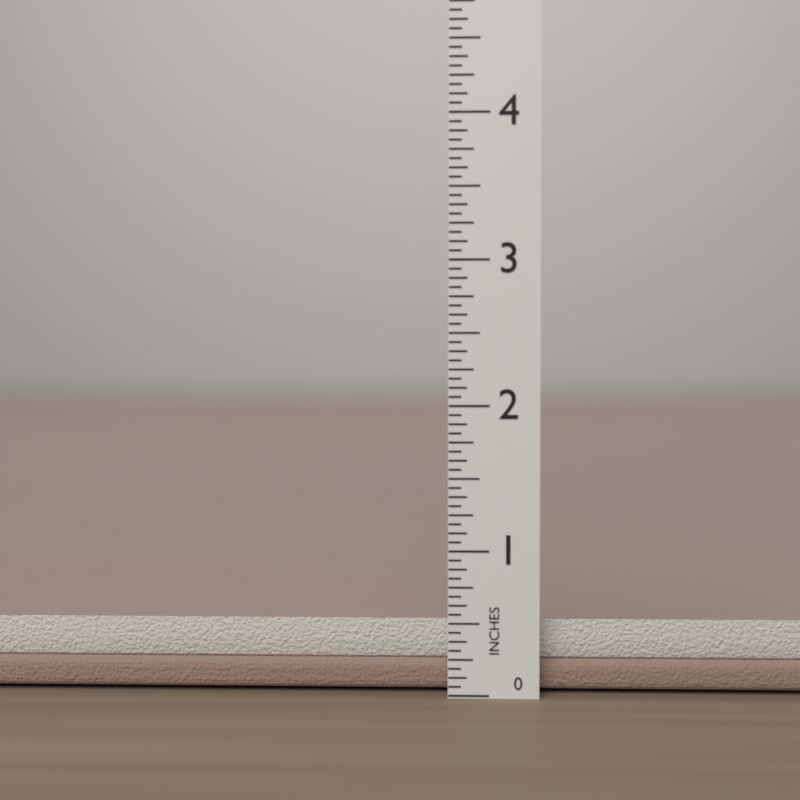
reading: 0.5000 in
